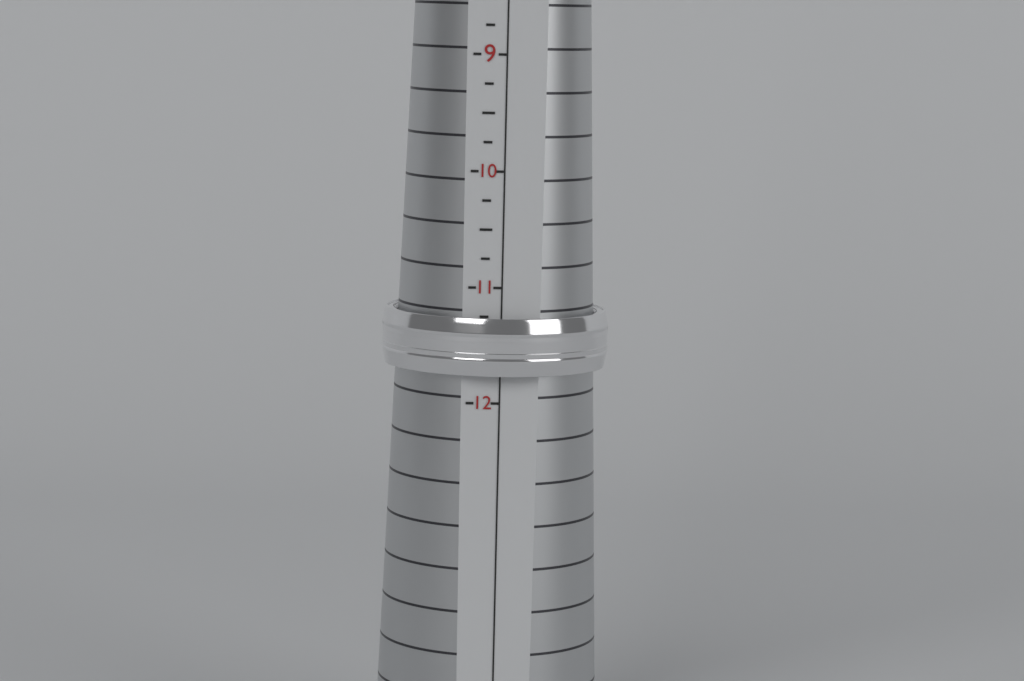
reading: 11.75 (no unit)
